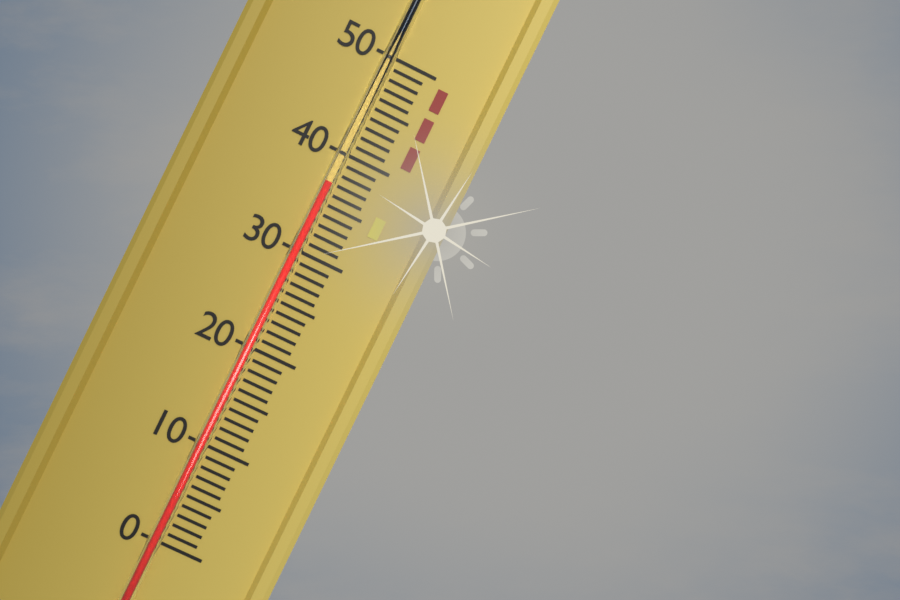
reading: 37 (no unit)
